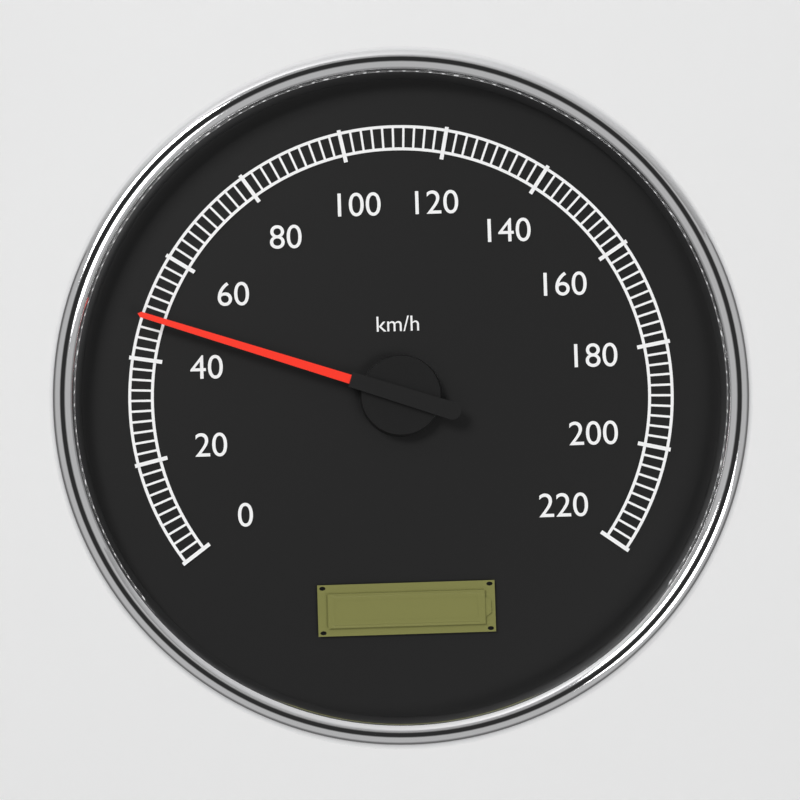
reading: 48 km/h
